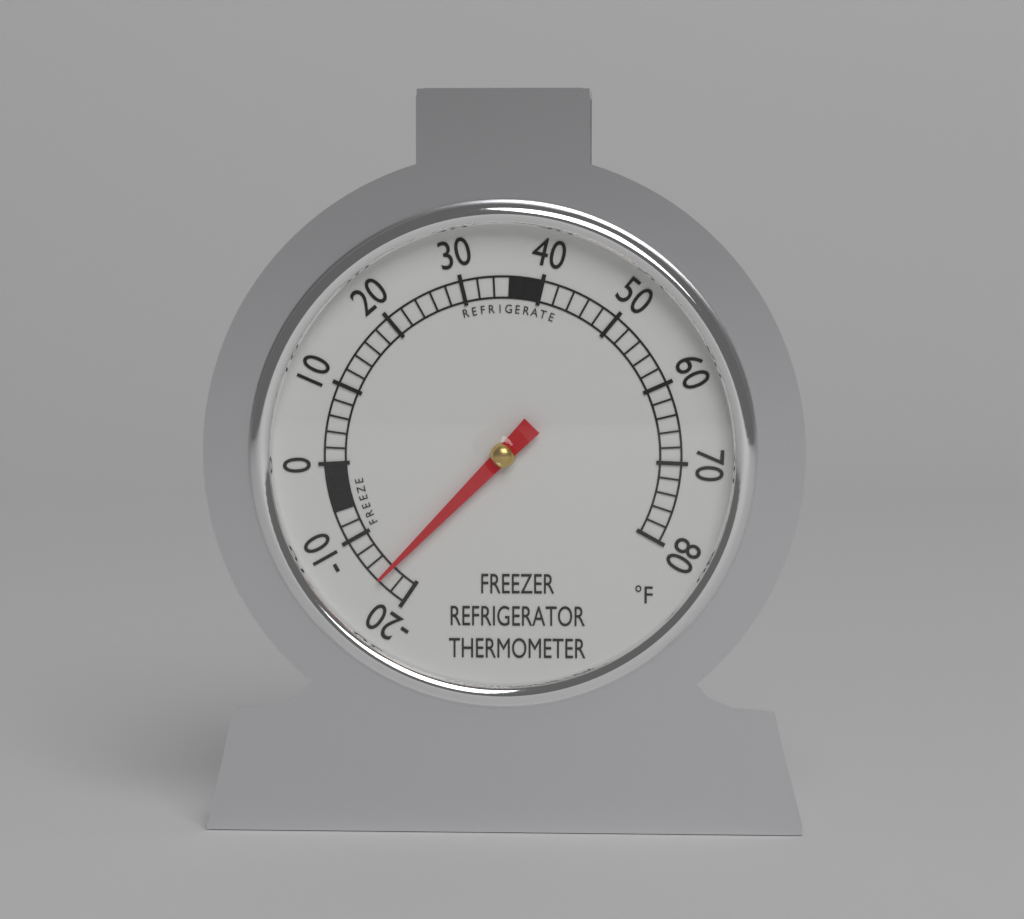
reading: -16 °F
